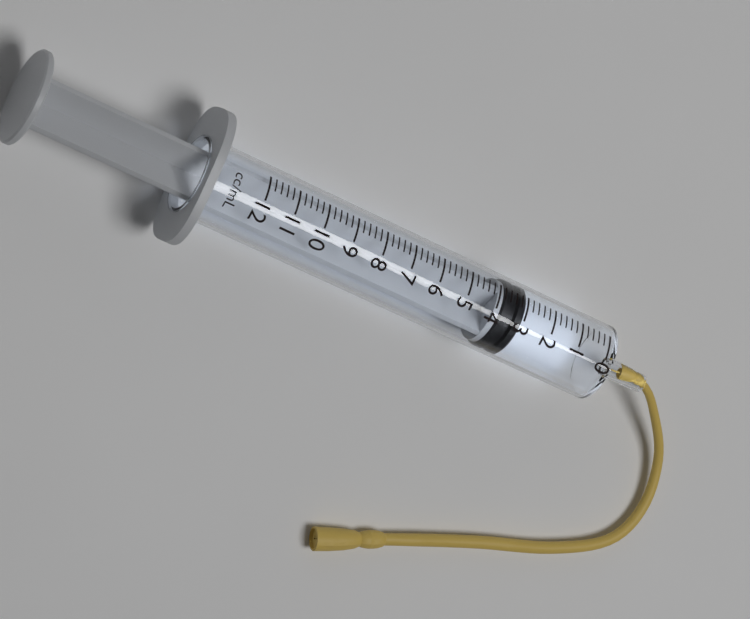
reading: 3.0 ml
